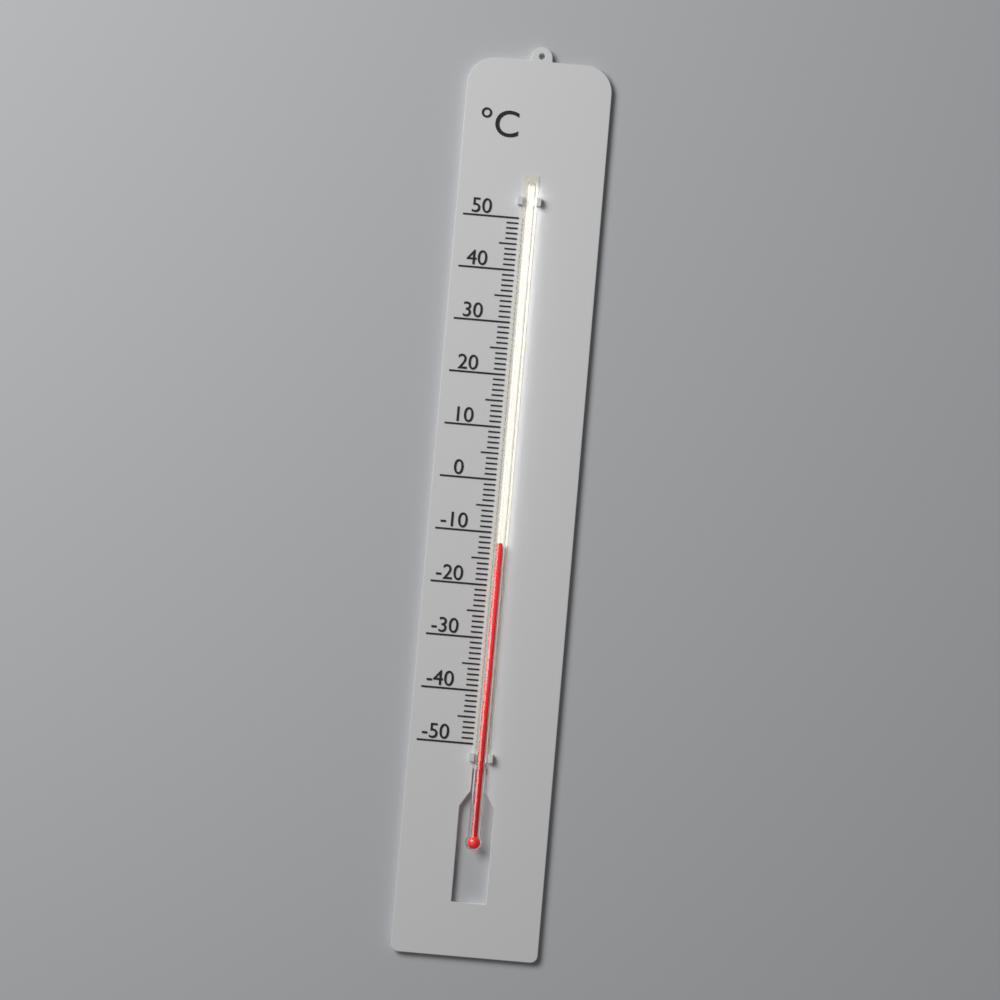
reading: -12 °C
